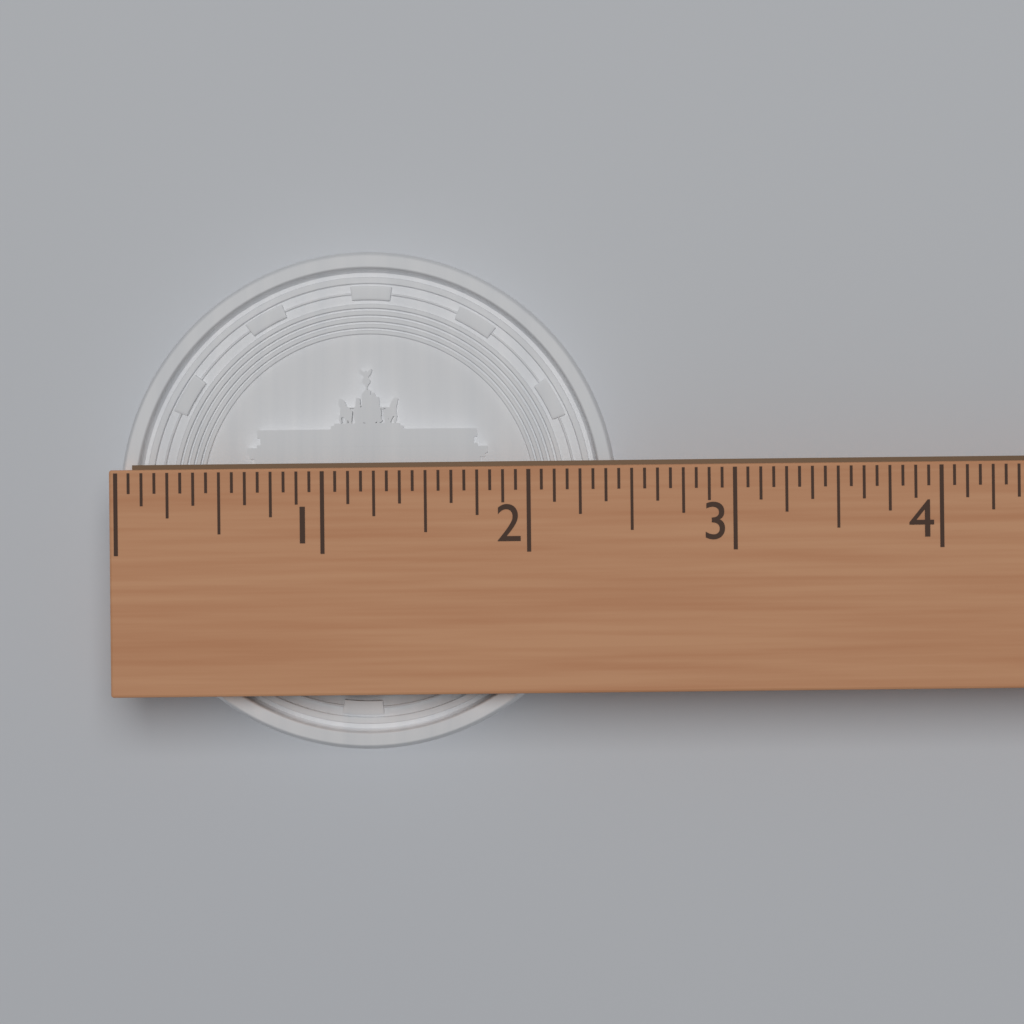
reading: 2.4375 (no unit)
